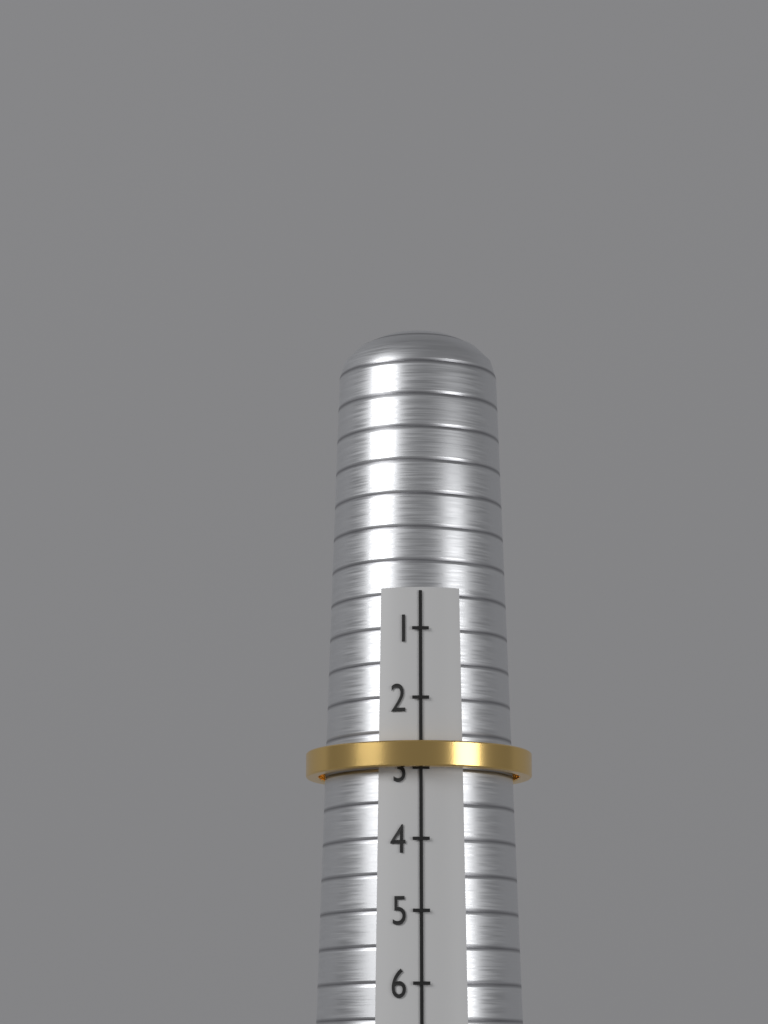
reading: 3 (no unit)
